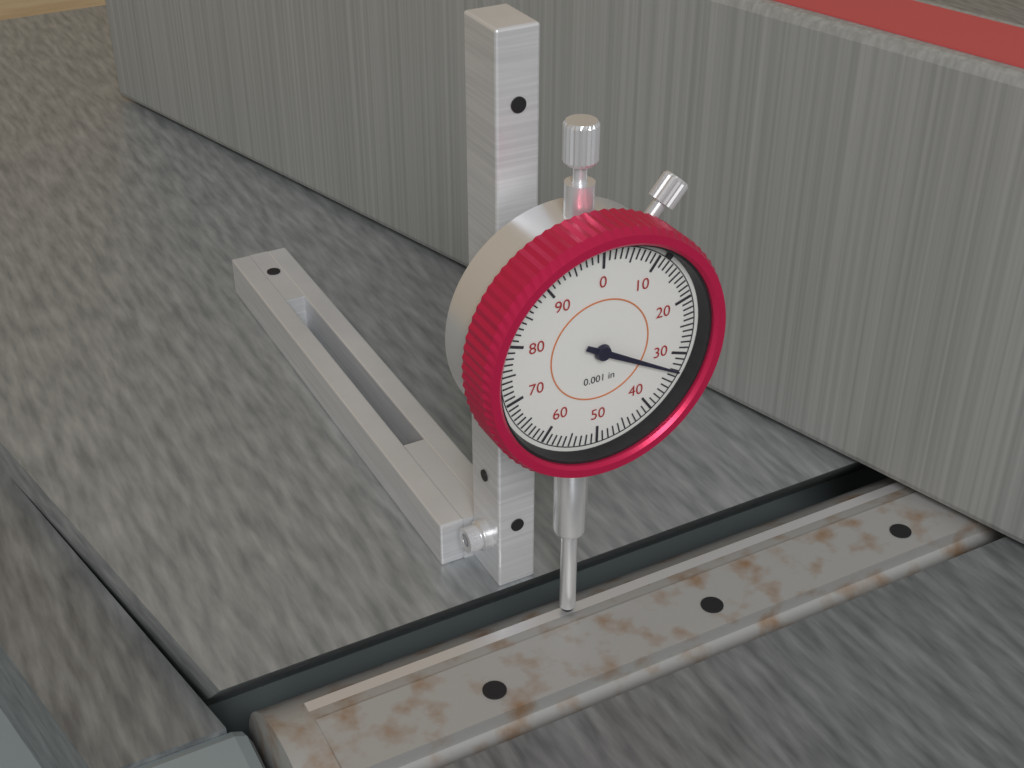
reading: 0.033 in
